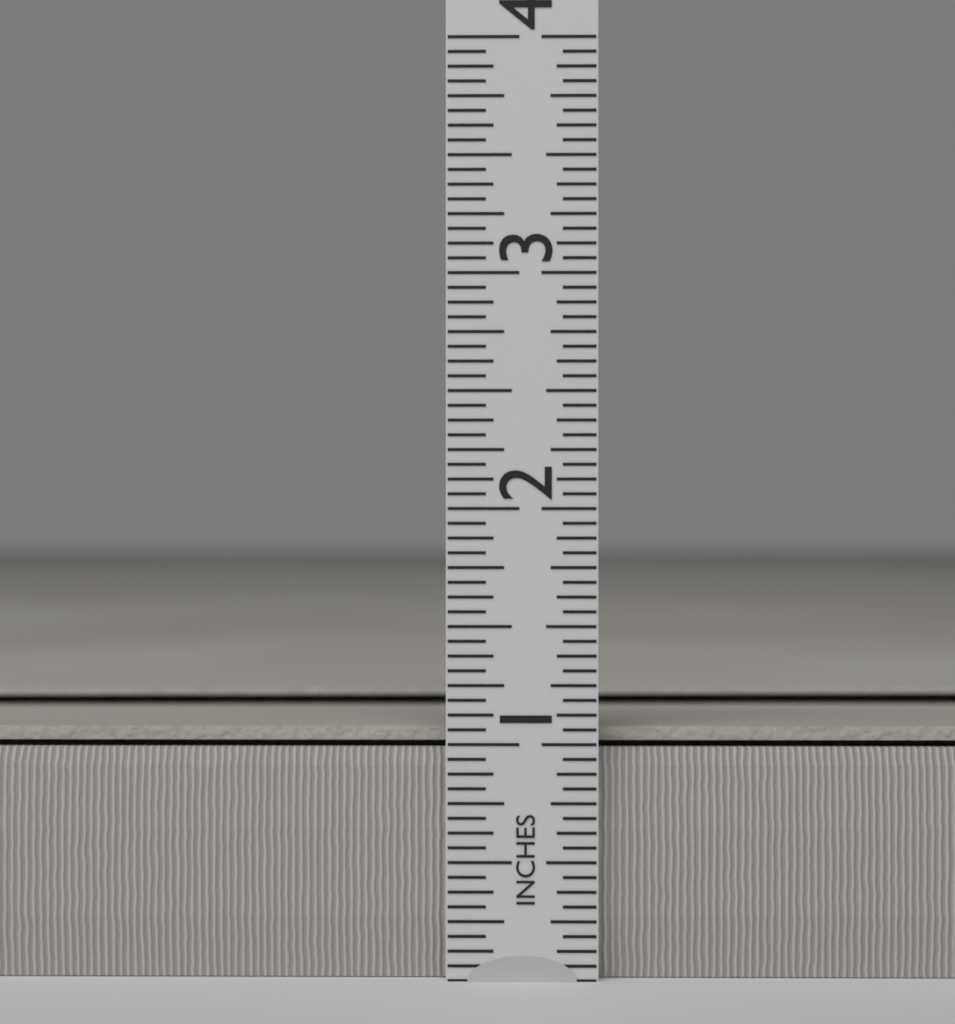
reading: 1.0625 in
